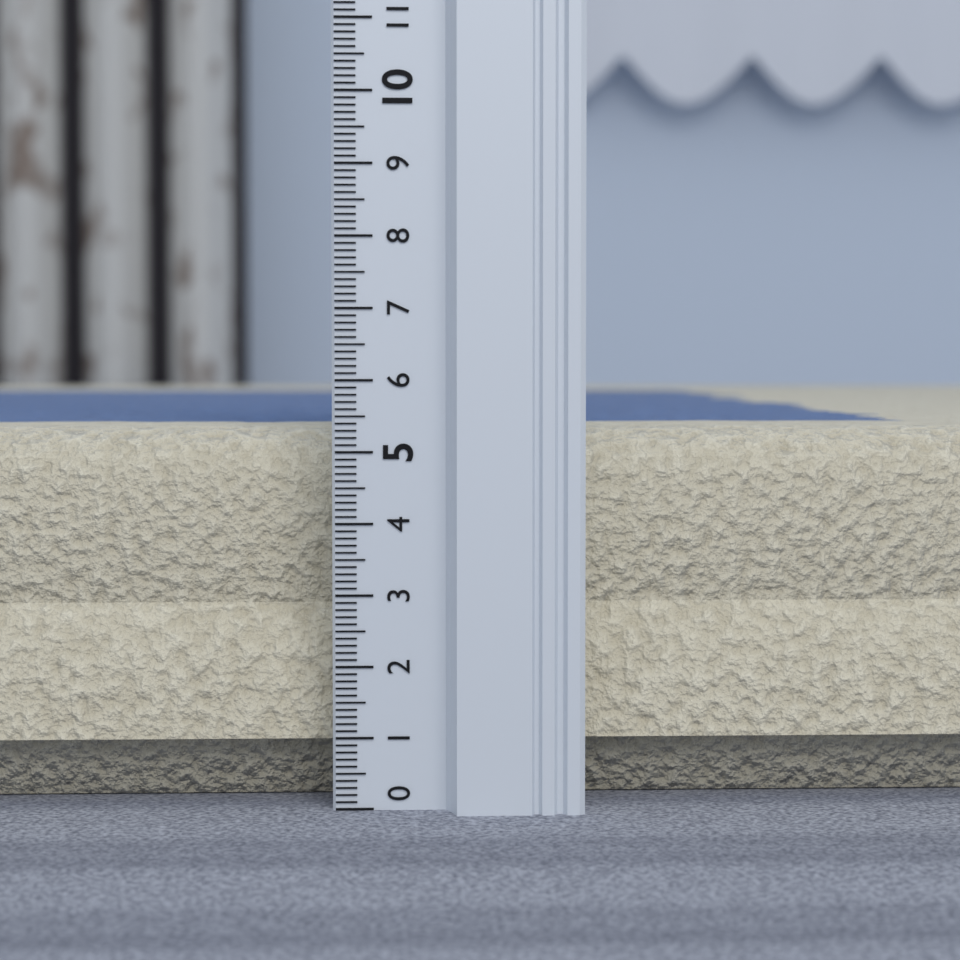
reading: 5.3 (no unit)
